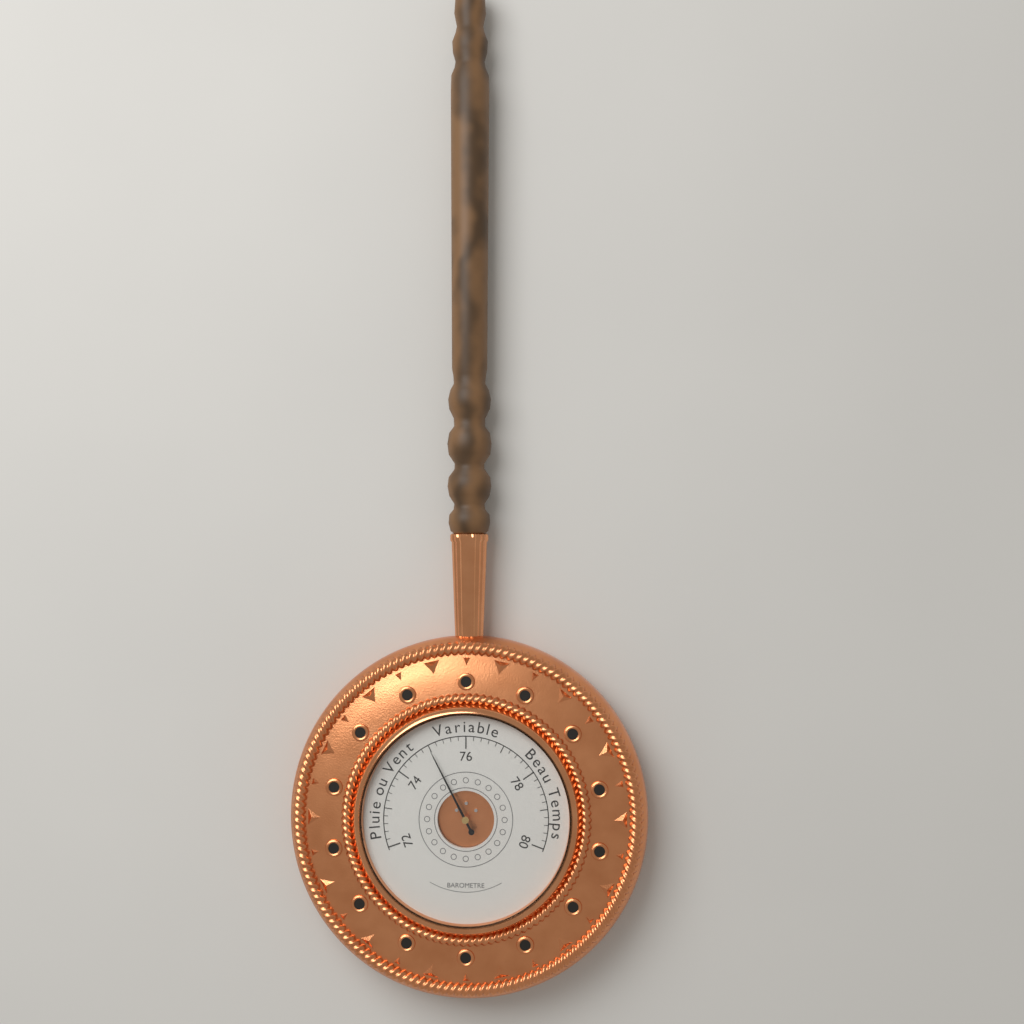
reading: 75.0 (no unit)
